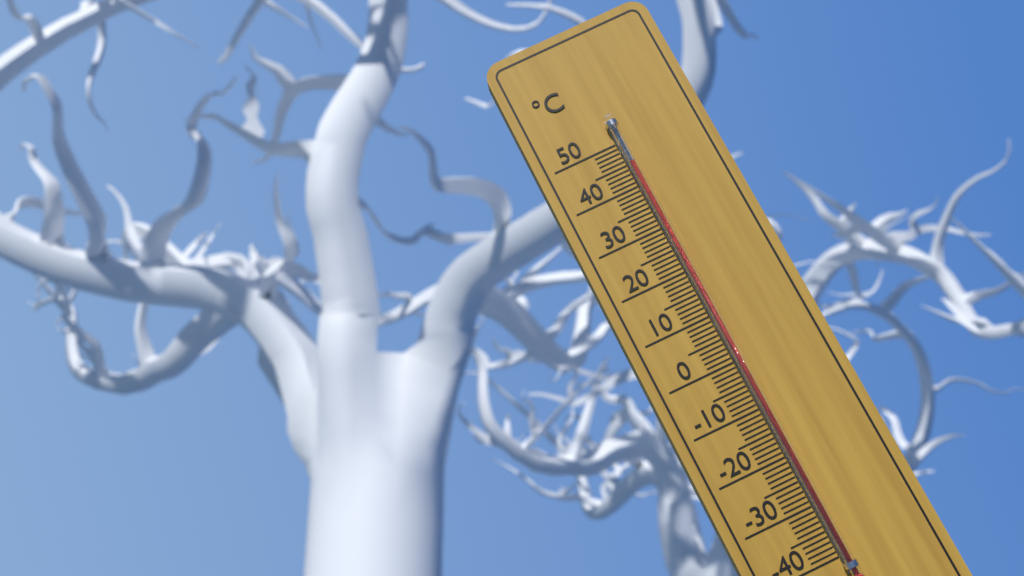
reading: 45 °C
